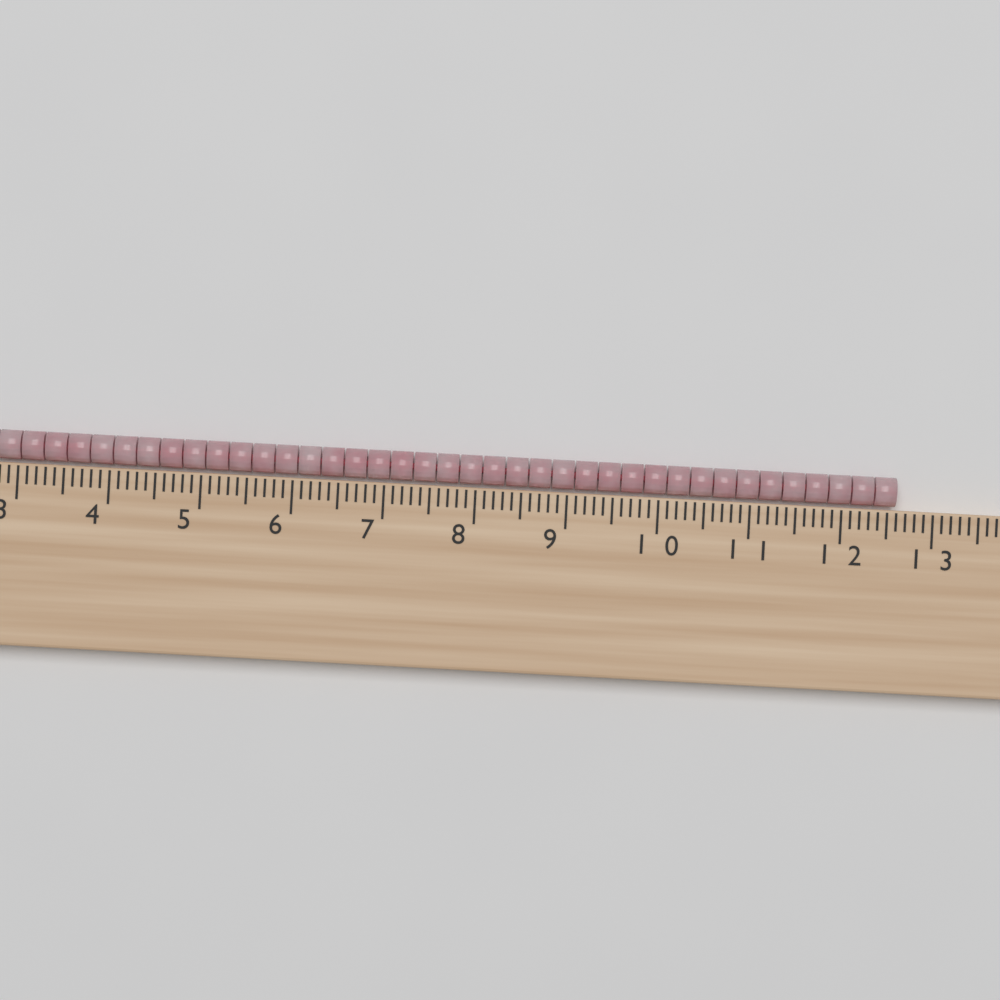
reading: 12.6 cm
